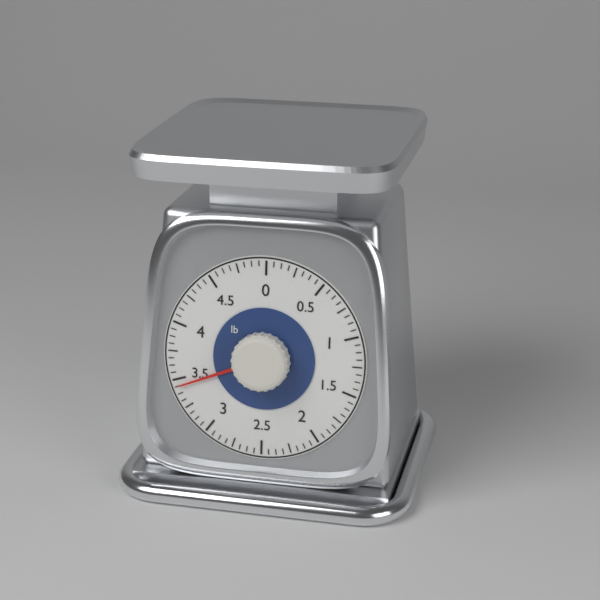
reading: 3.4375 lb
